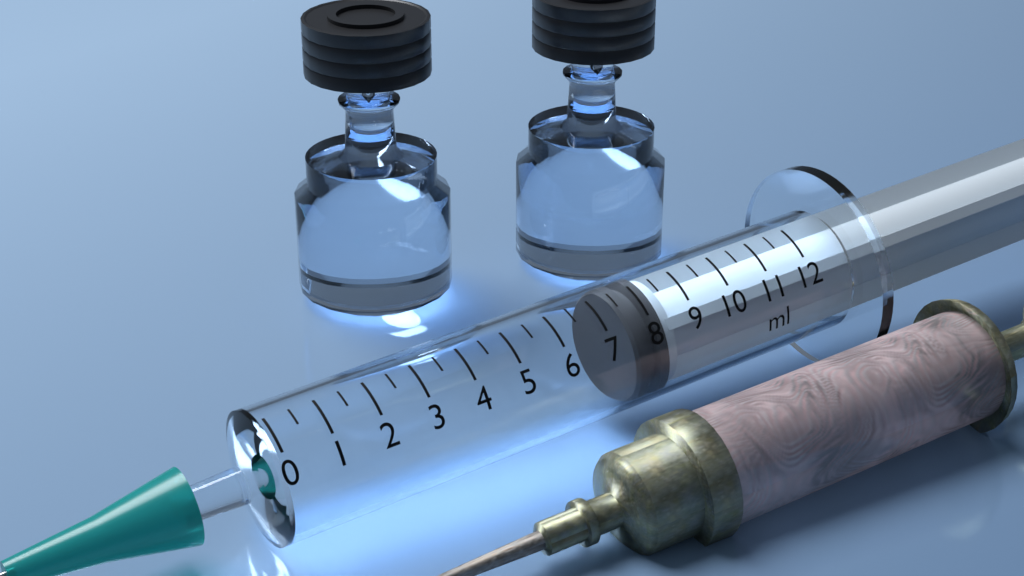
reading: 7.5 ml
